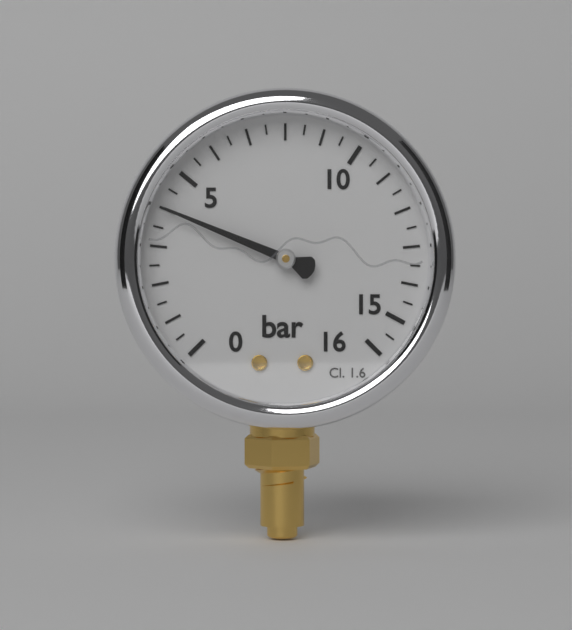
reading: 4.0 bar
